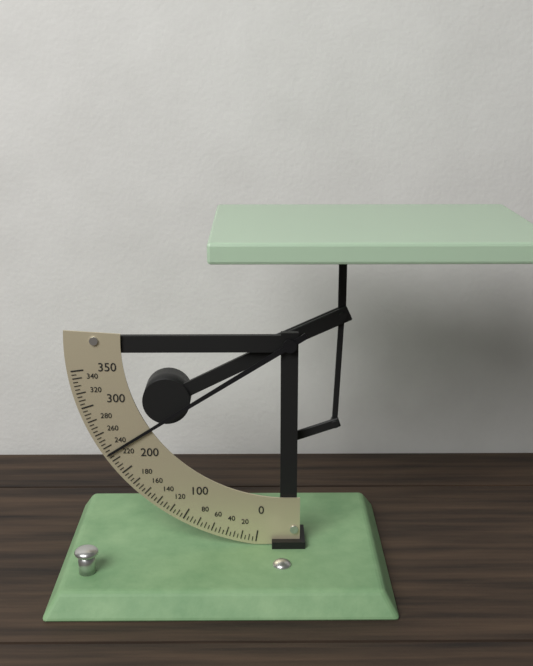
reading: 230 (no unit)
